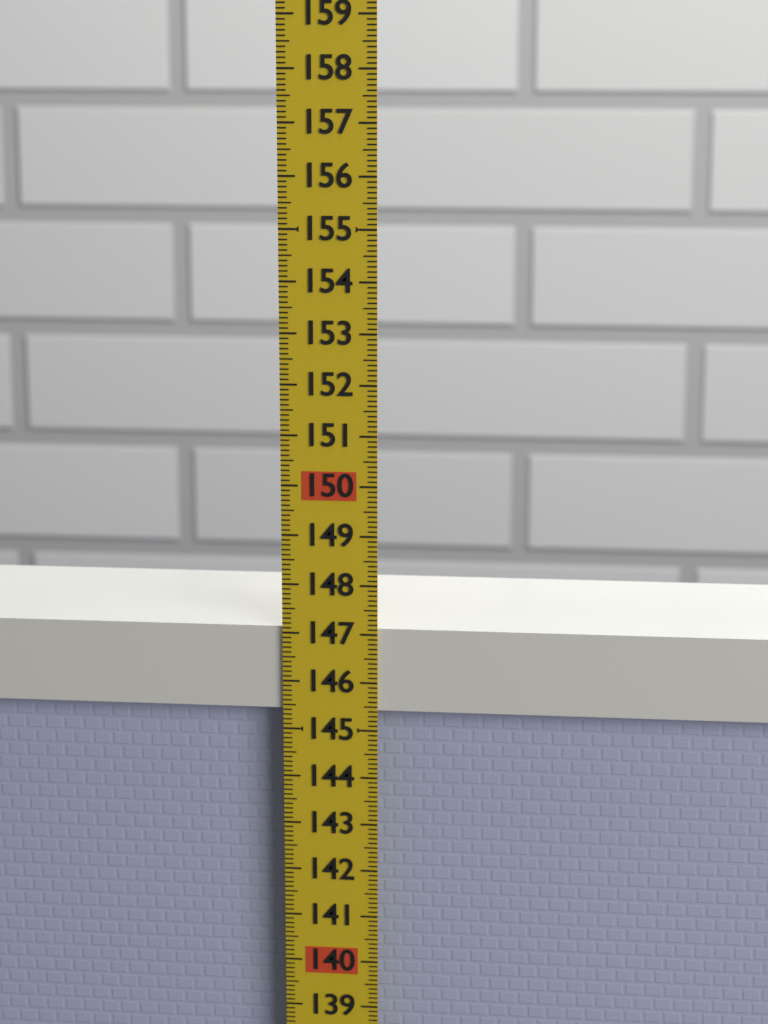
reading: 147.1 (no unit)
